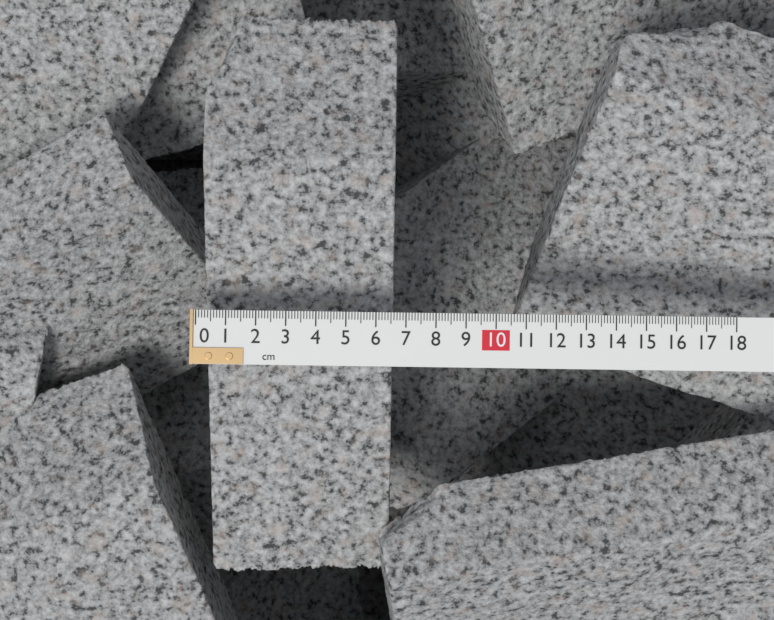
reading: 6.6 cm
